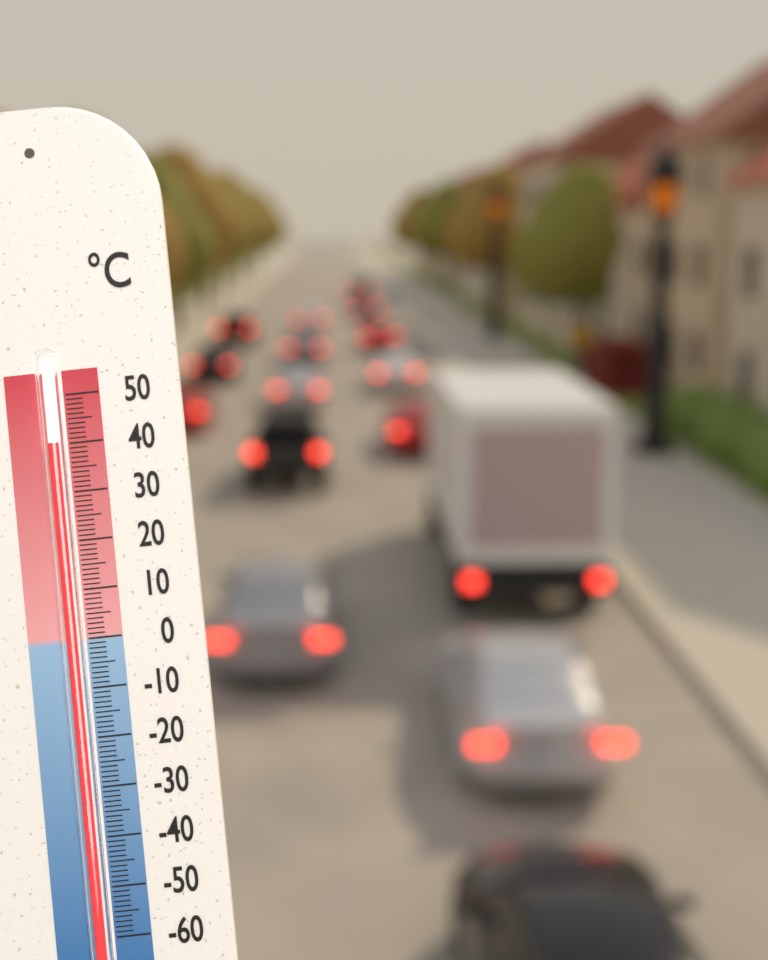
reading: 40 °C
